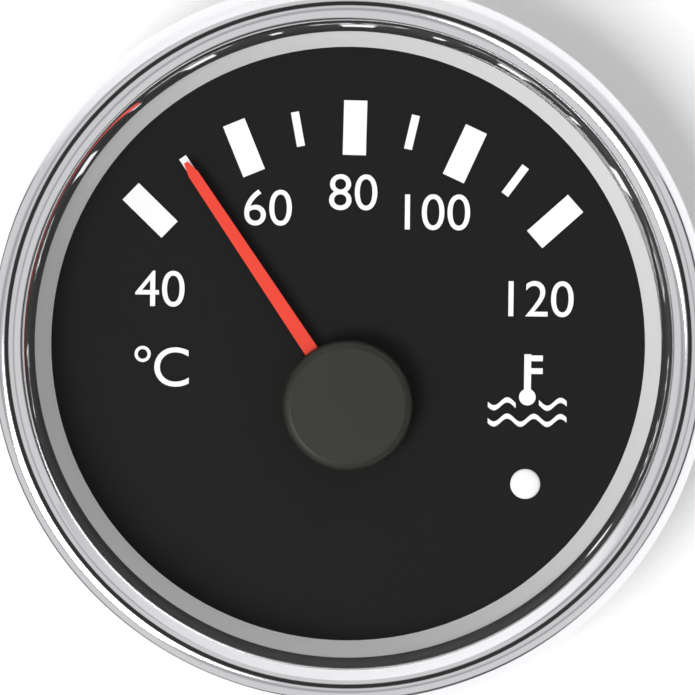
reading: 50 °C
